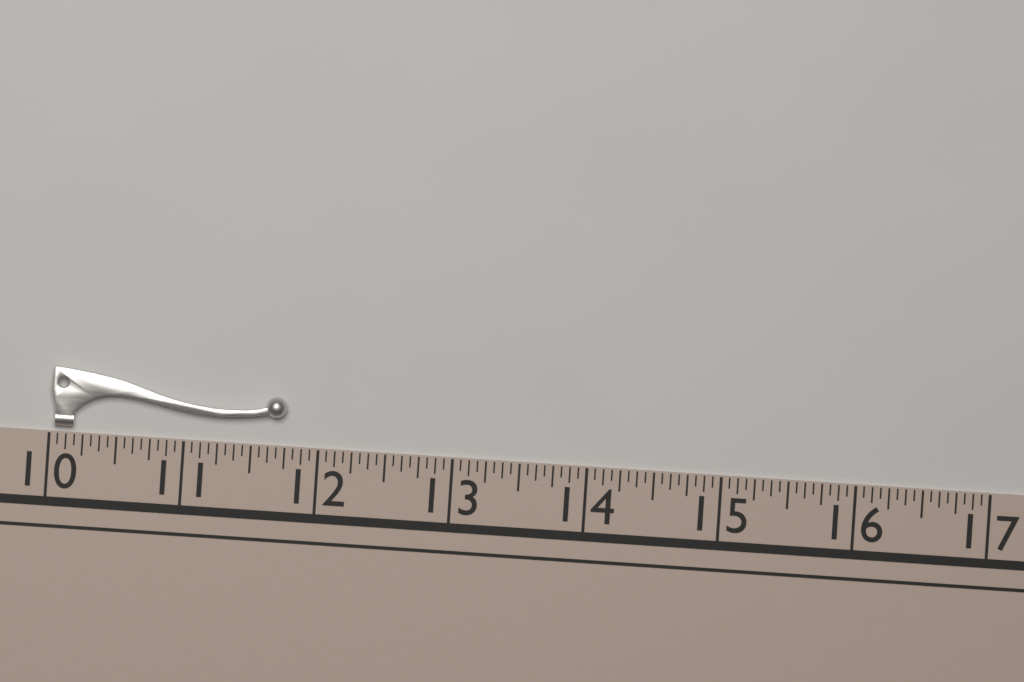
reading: 11.7500 (no unit)
